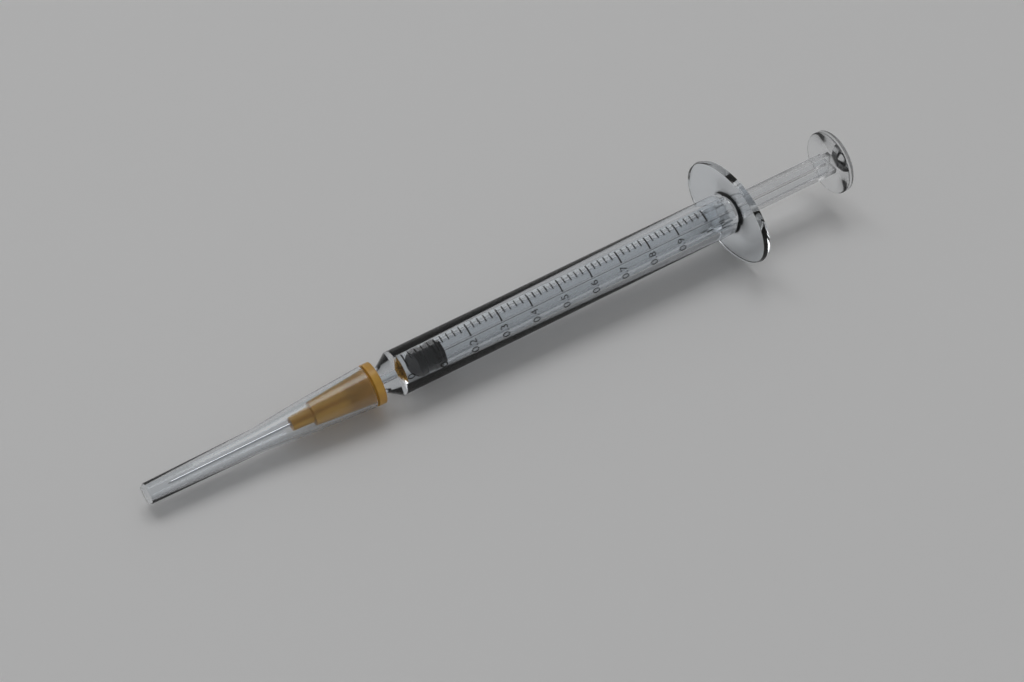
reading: 0.04 ml
